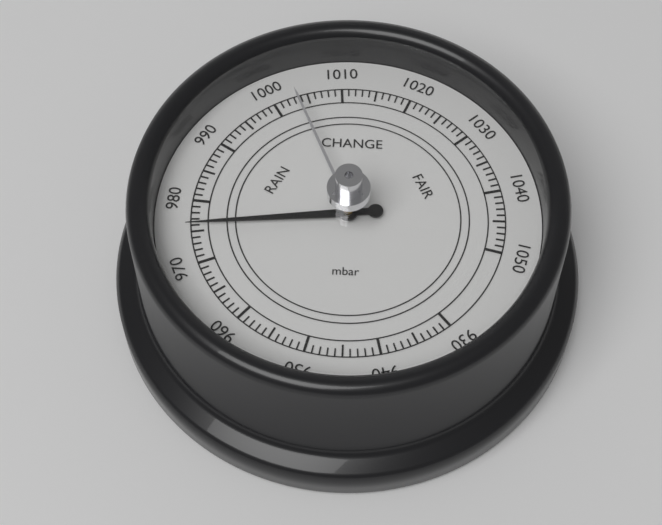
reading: 976 mbar
